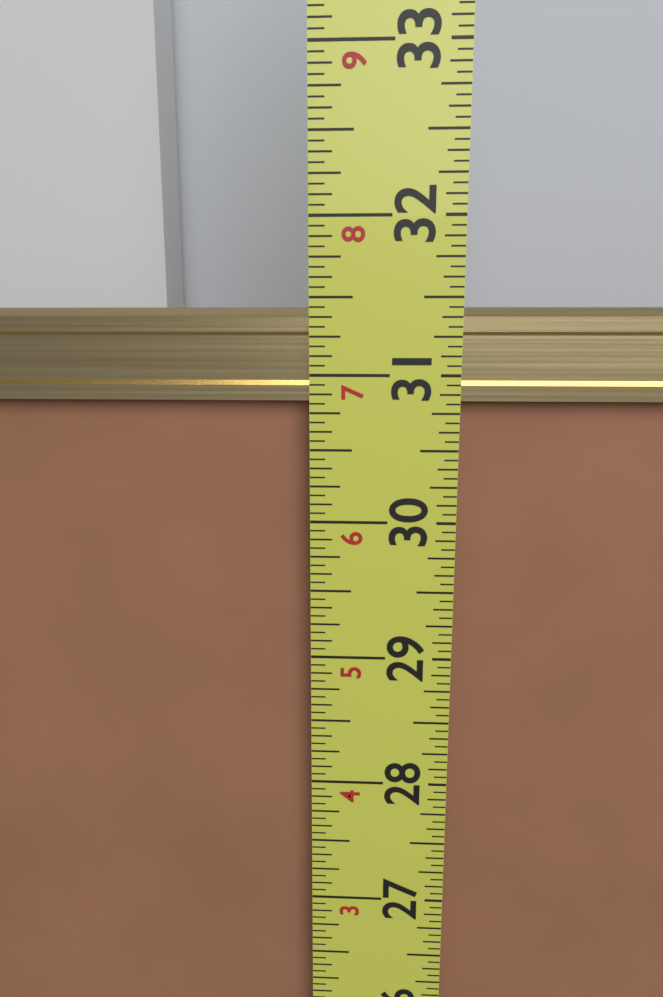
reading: 31.4375 in
